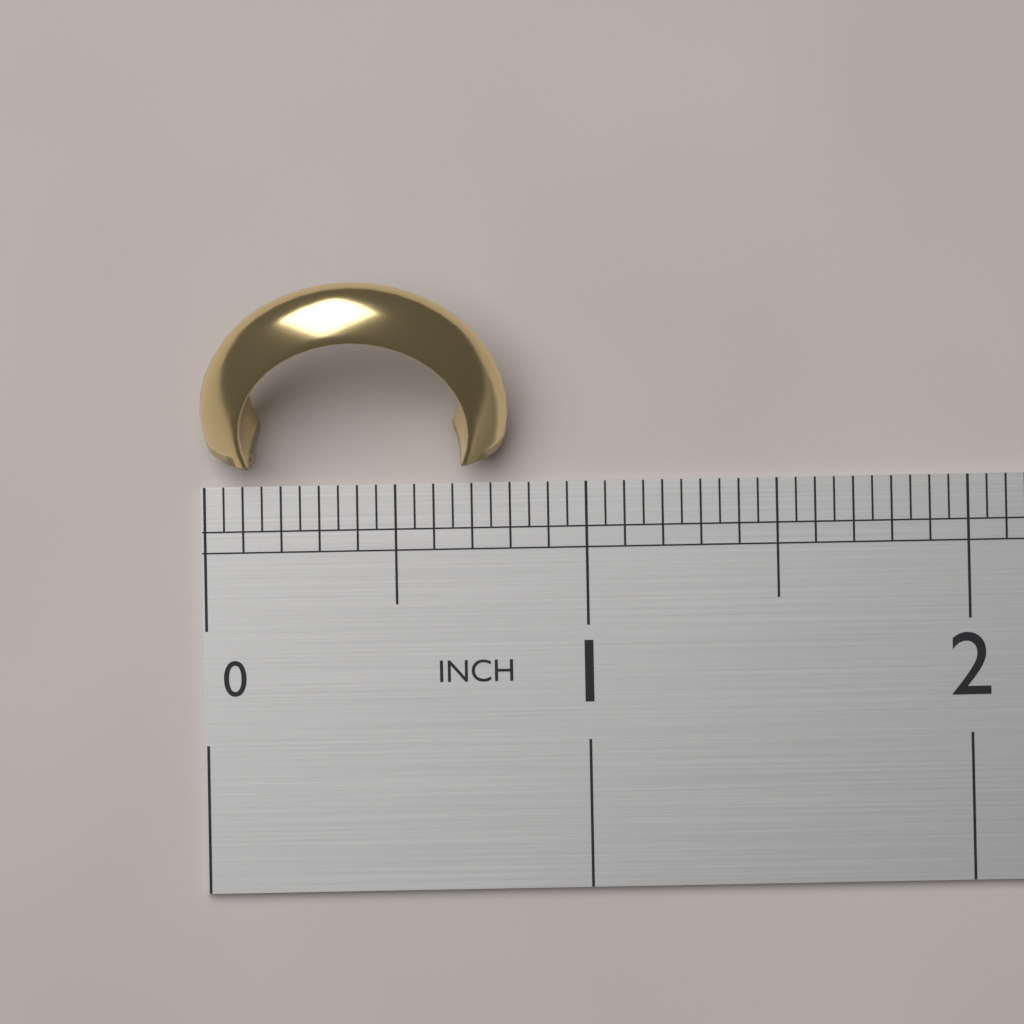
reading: 0.80 in
